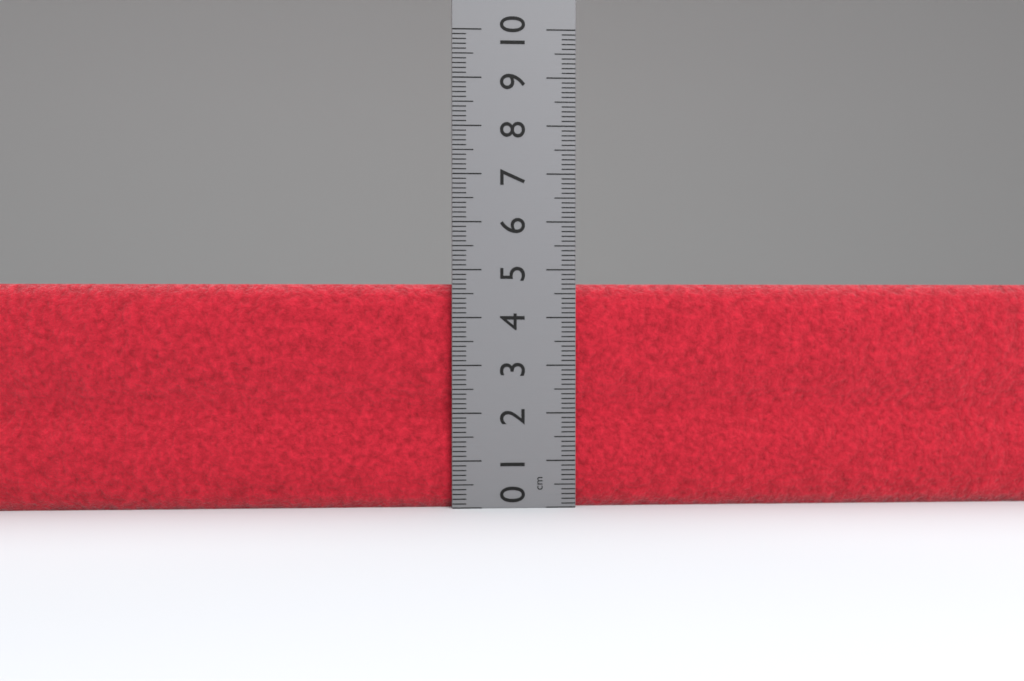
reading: 4.7 cm
